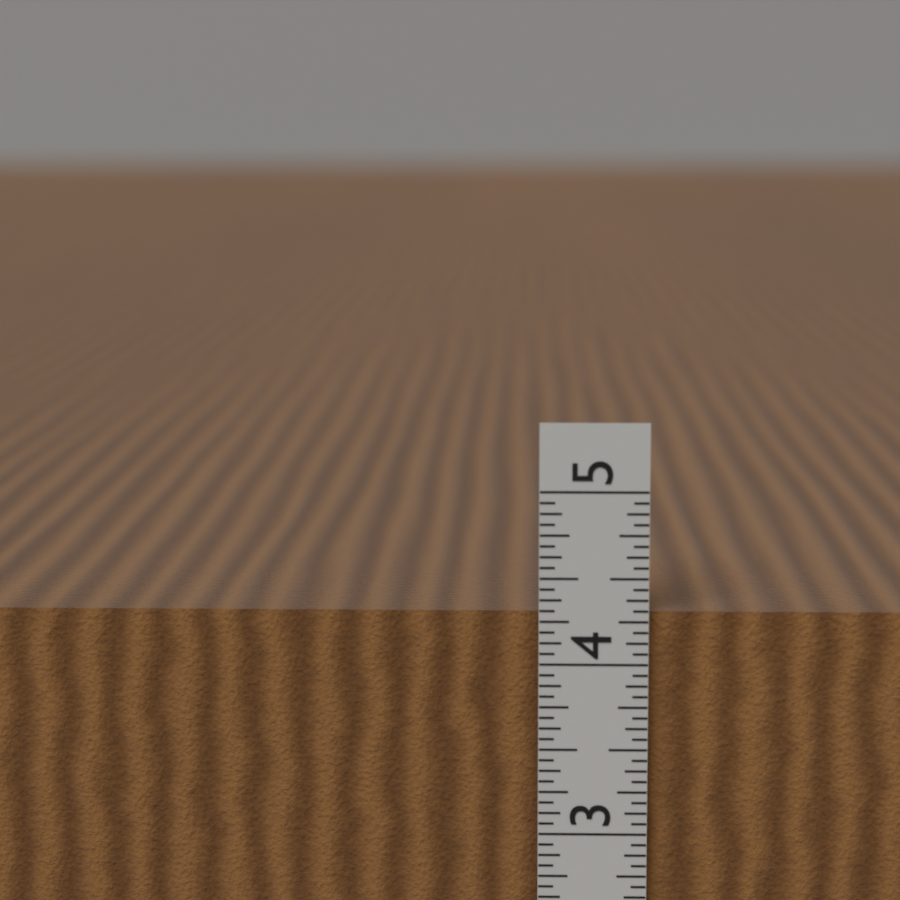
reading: 4.3750 in
